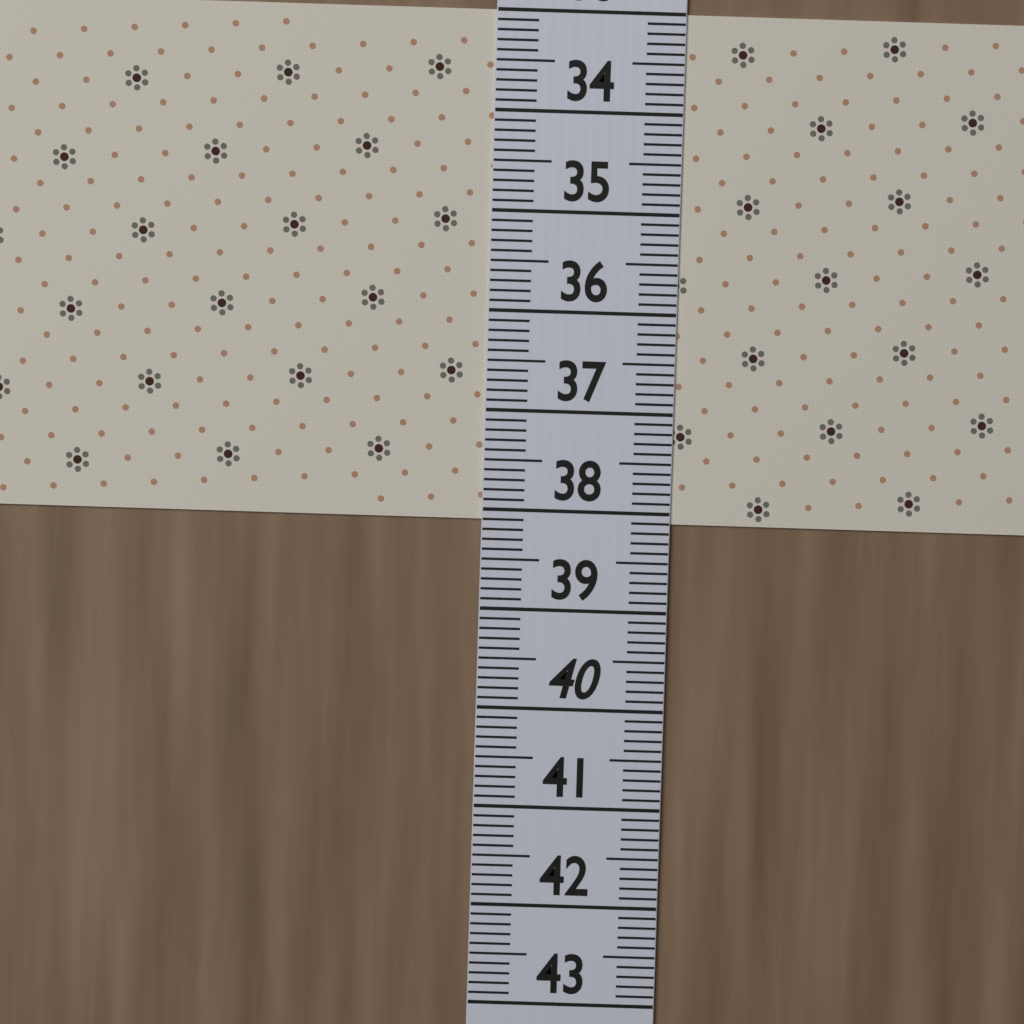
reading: 38.1 (no unit)
